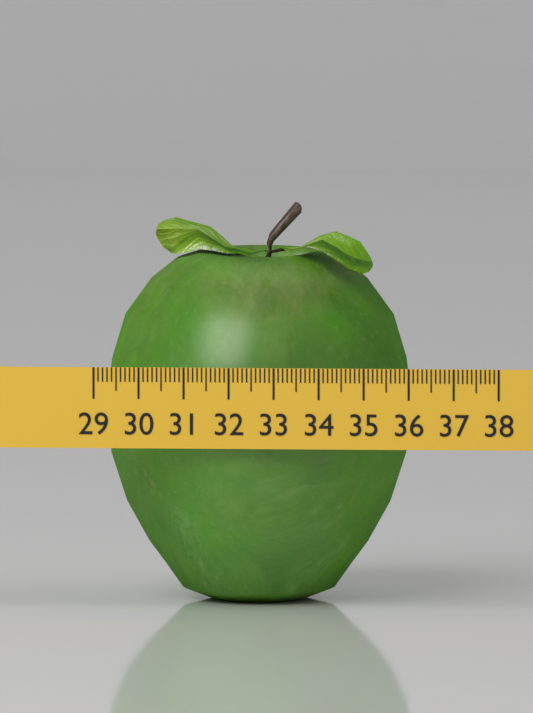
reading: 35.8 (no unit)
